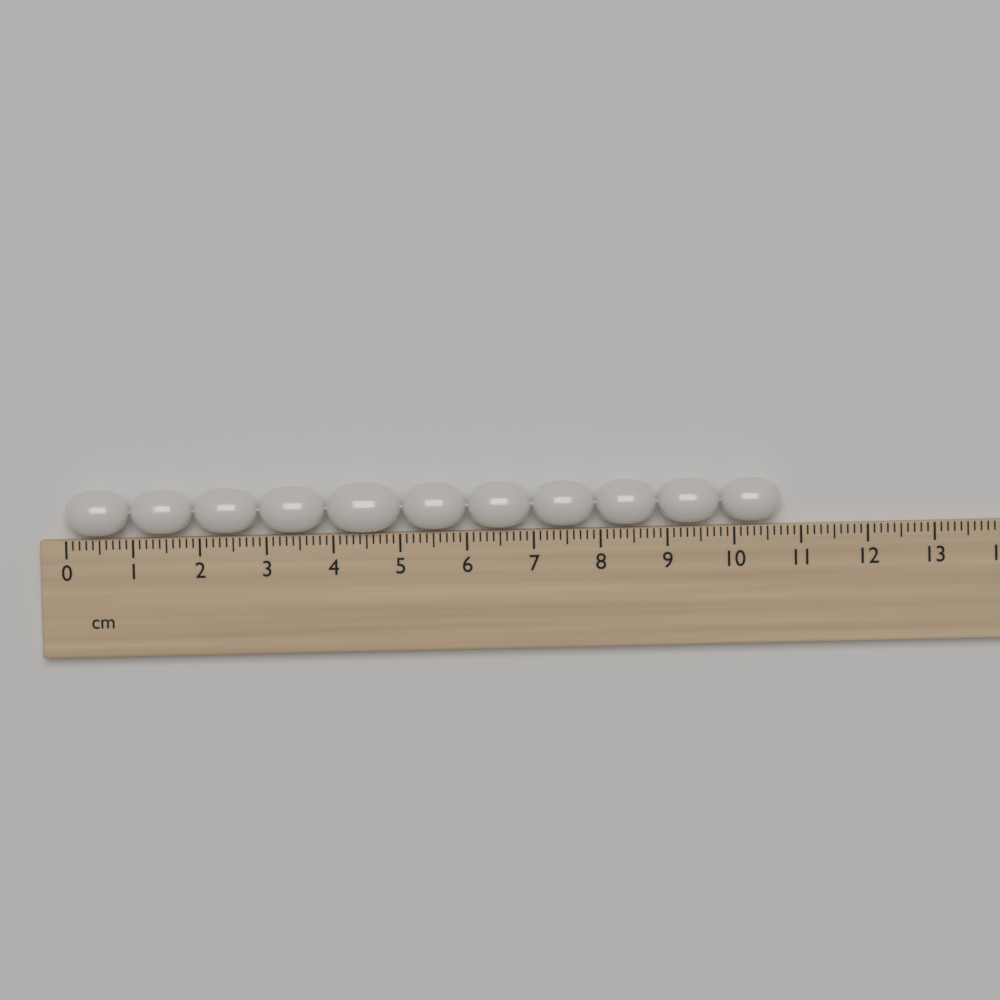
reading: 10.7 cm
